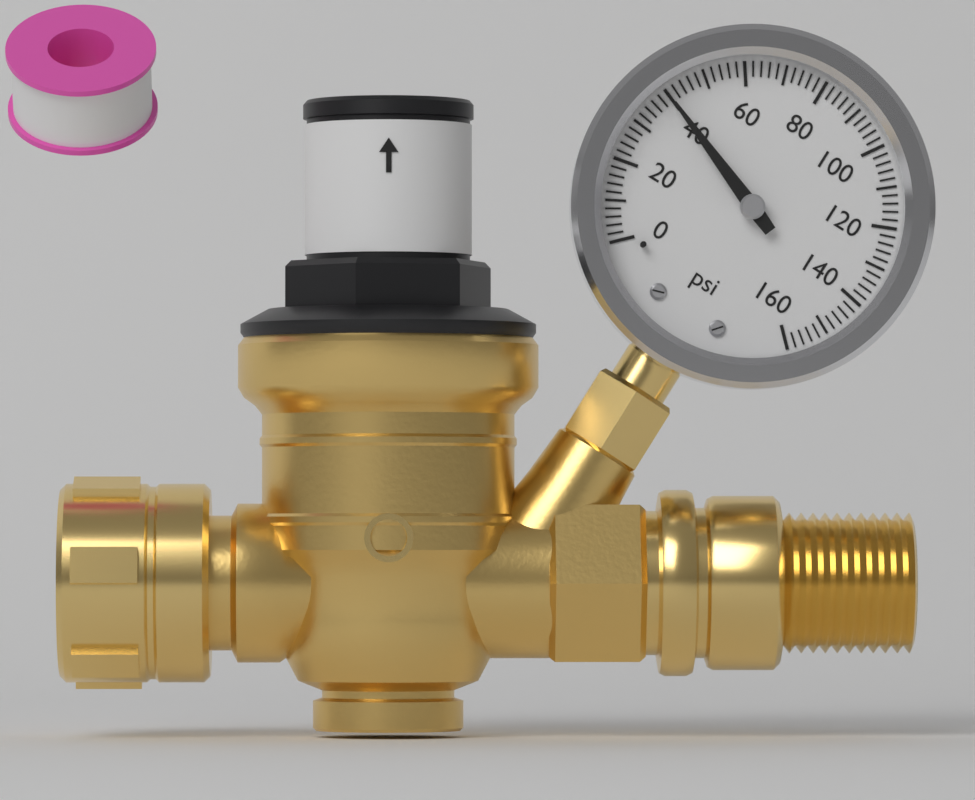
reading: 40 psi
